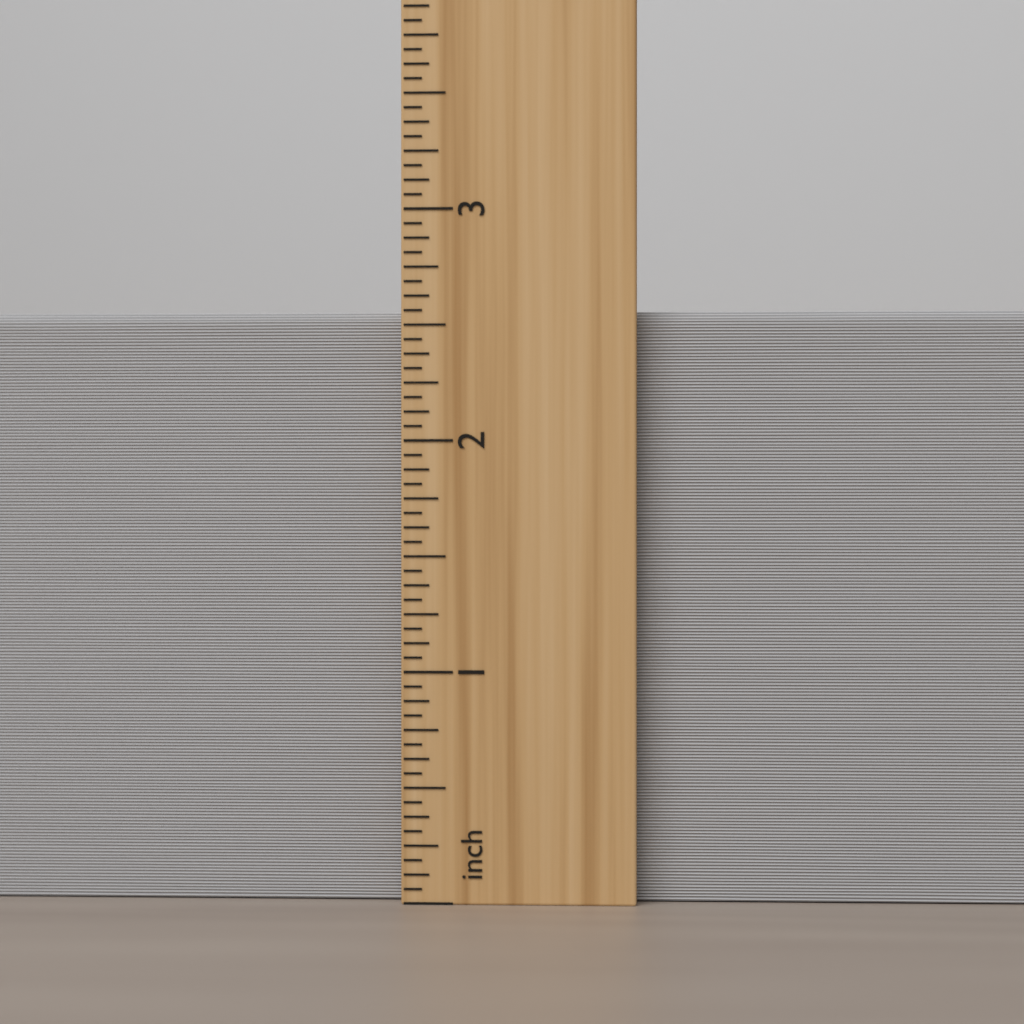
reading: 2.5625 inch
